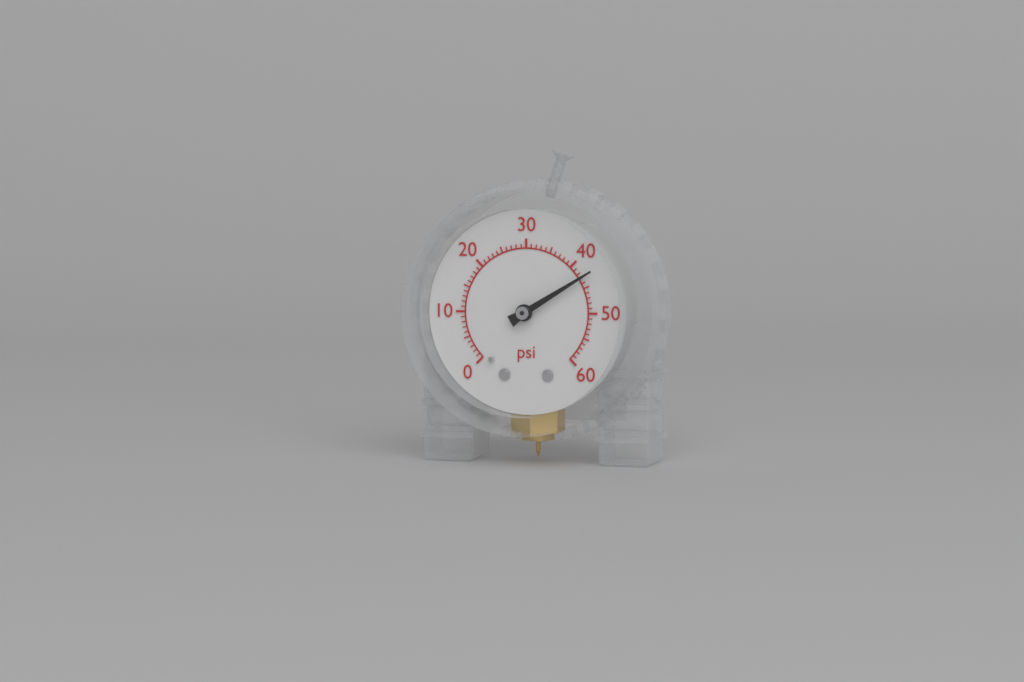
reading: 43 psi
